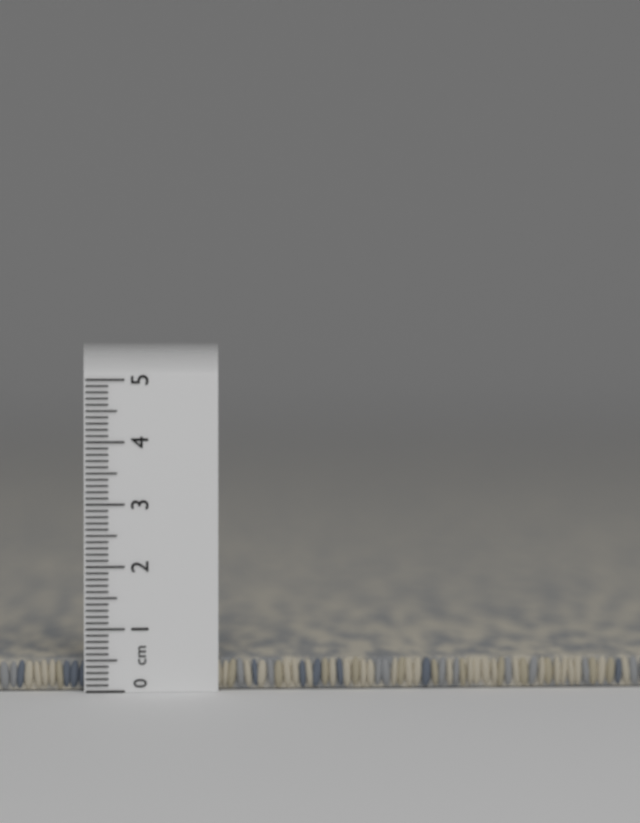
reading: 0.5 cm
